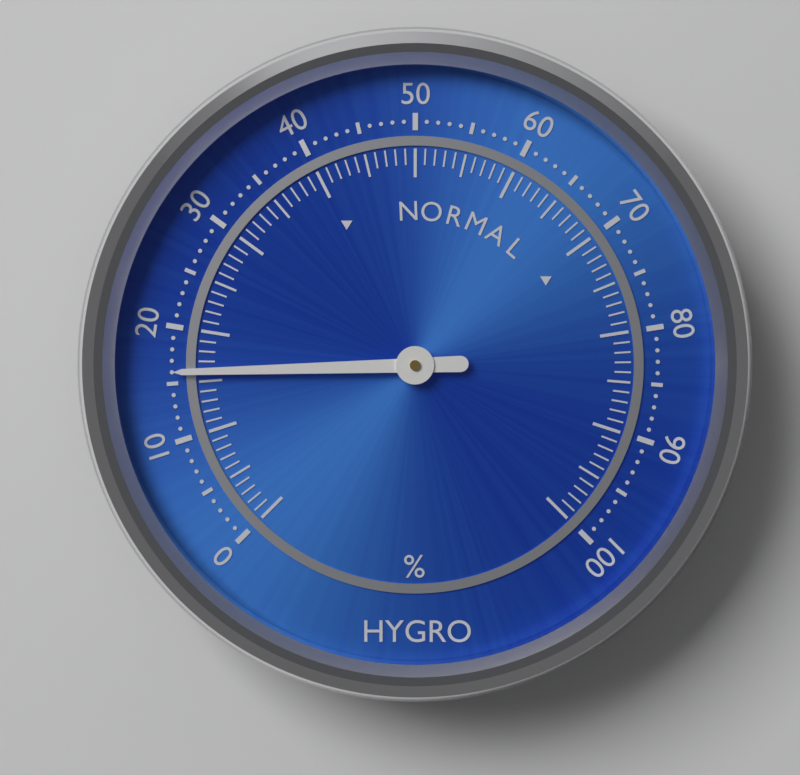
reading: 16 %
